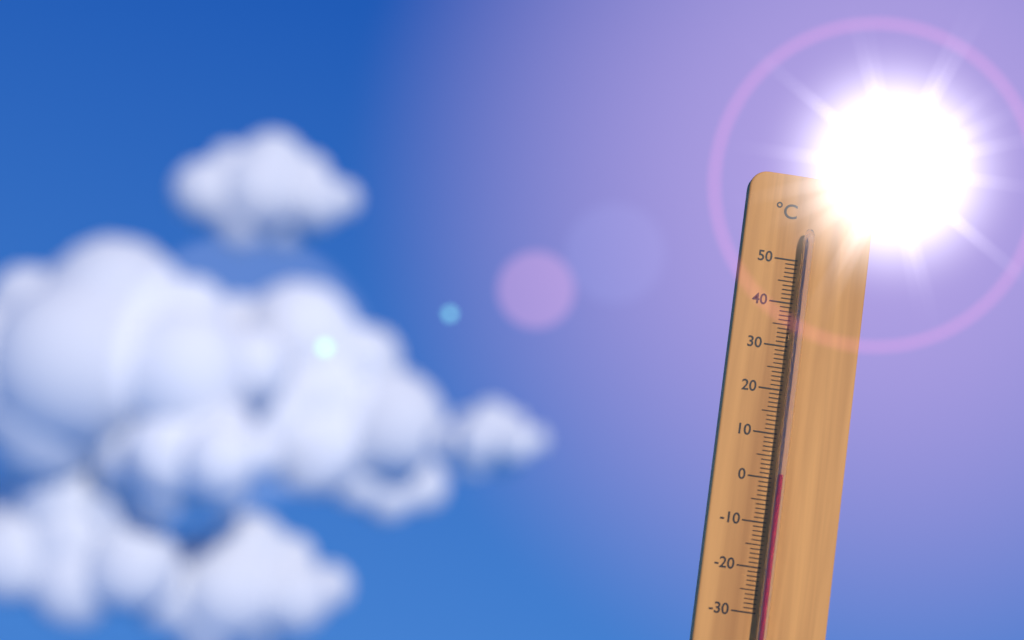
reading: 1 °C
